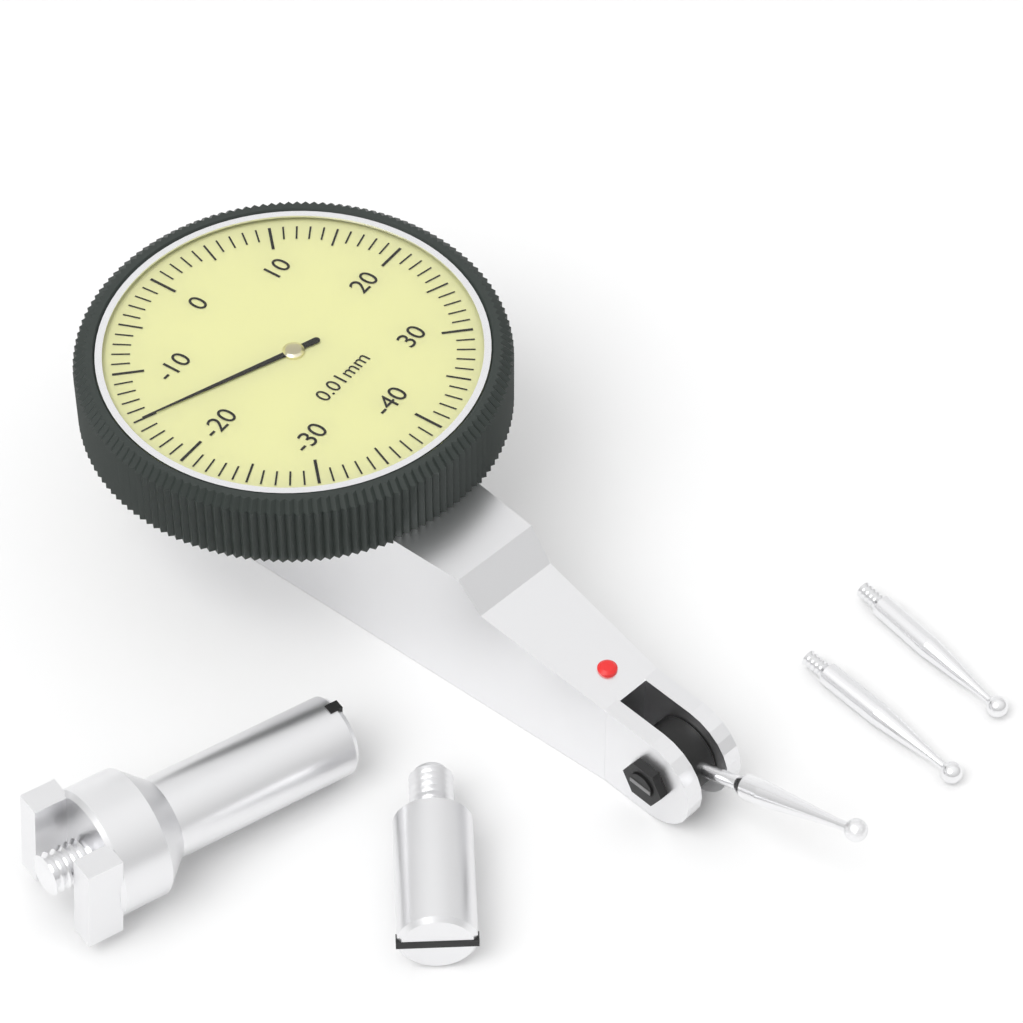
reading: -15 0.01mm
